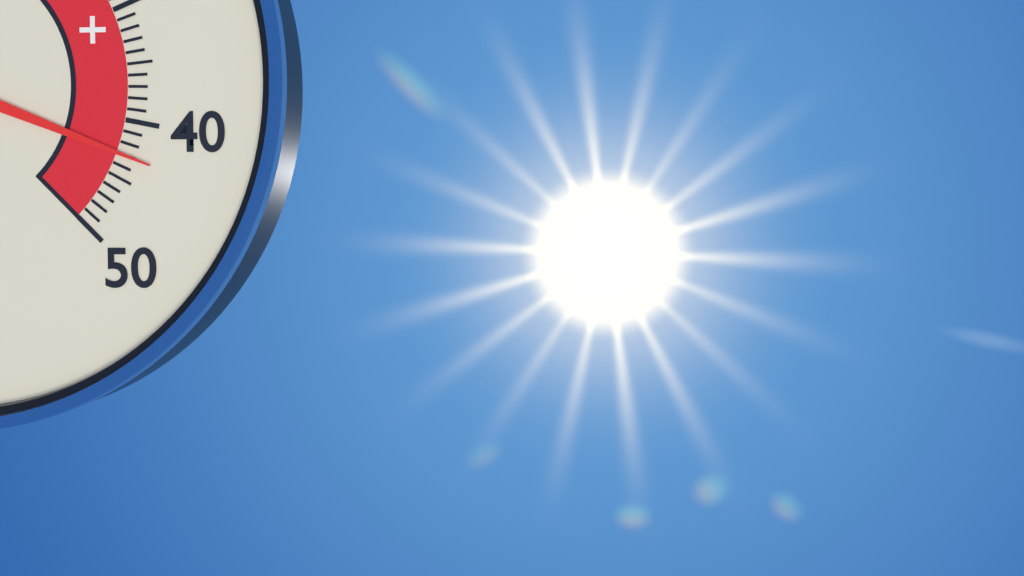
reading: 43 °C
